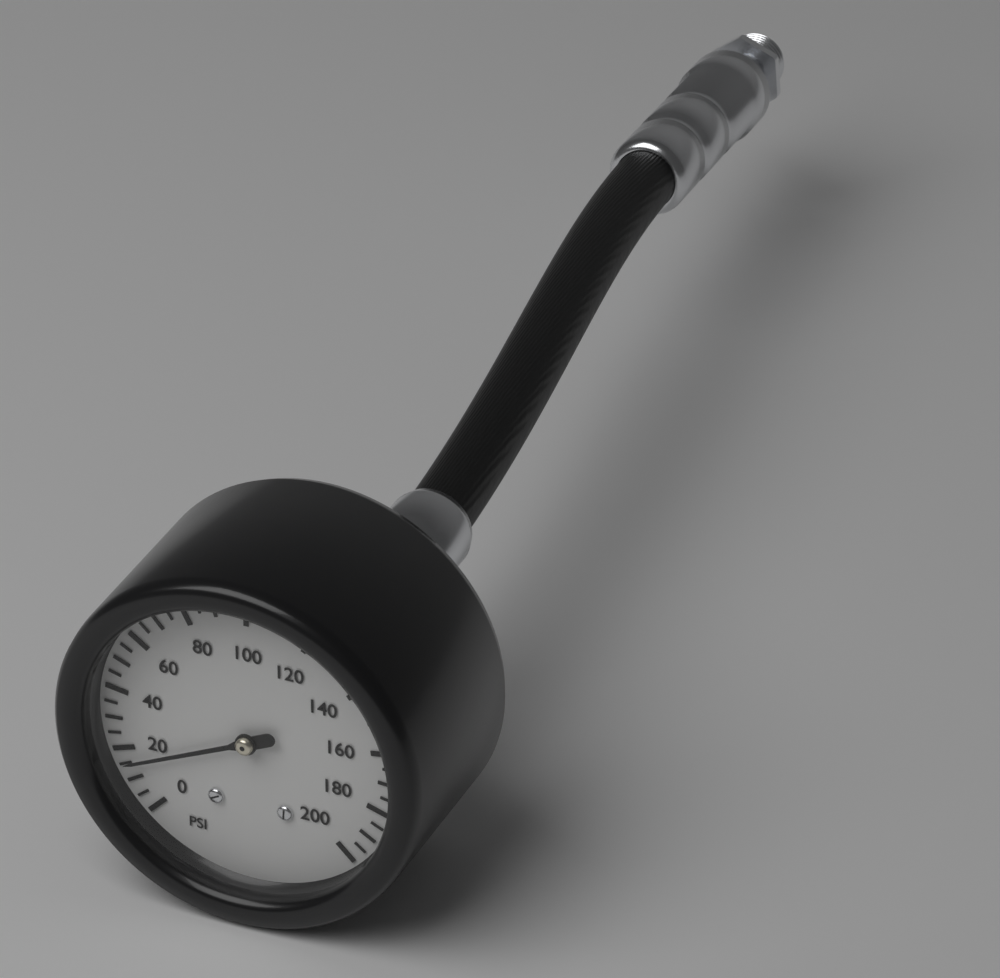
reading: 15 psi
